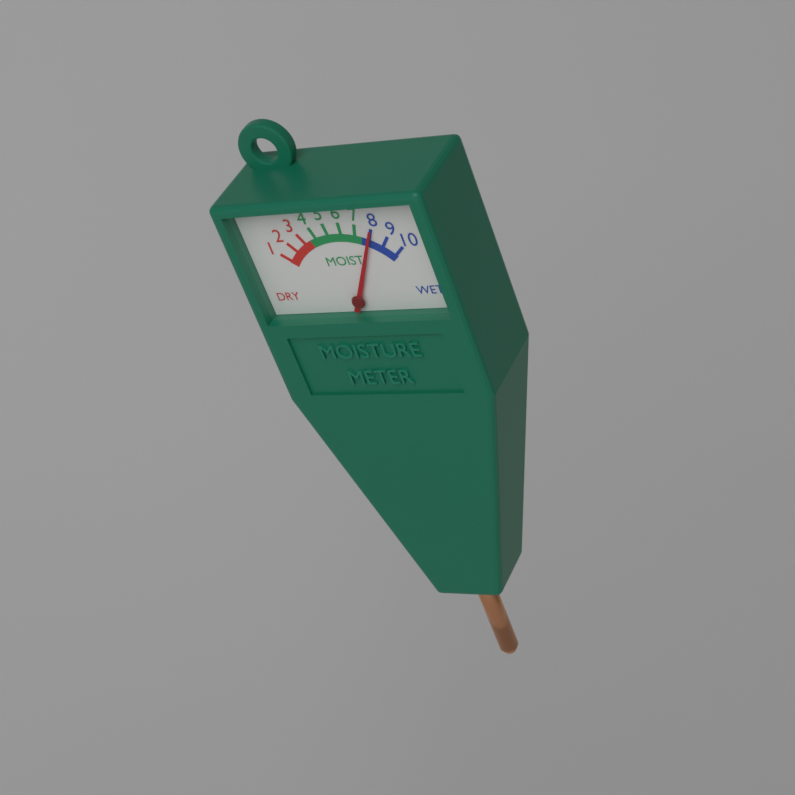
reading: 8 (no unit)
